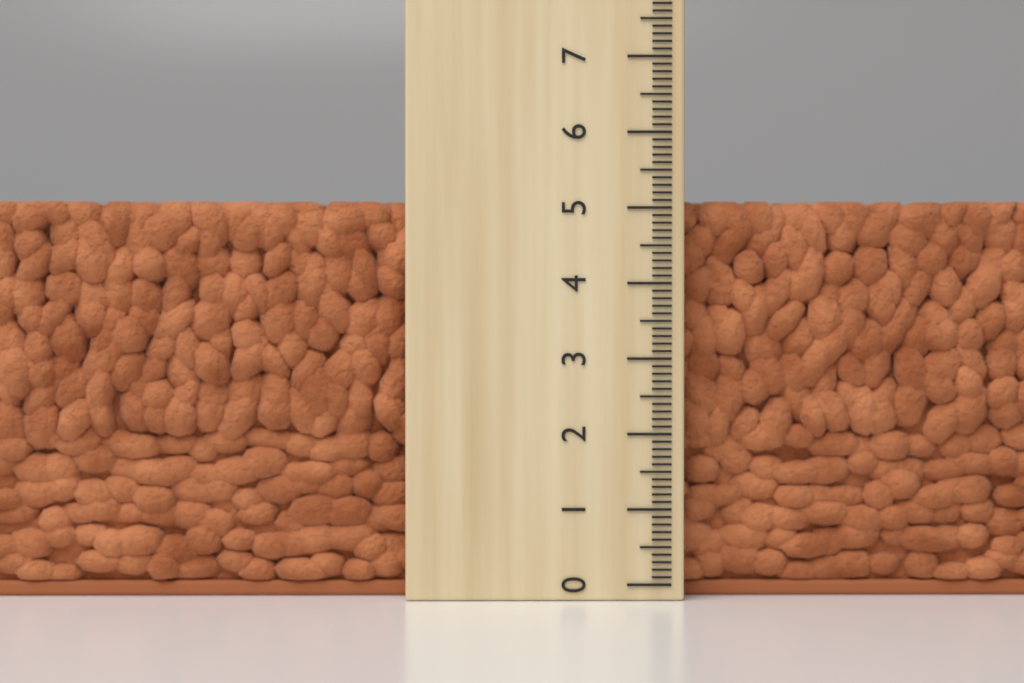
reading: 5.1 (no unit)
